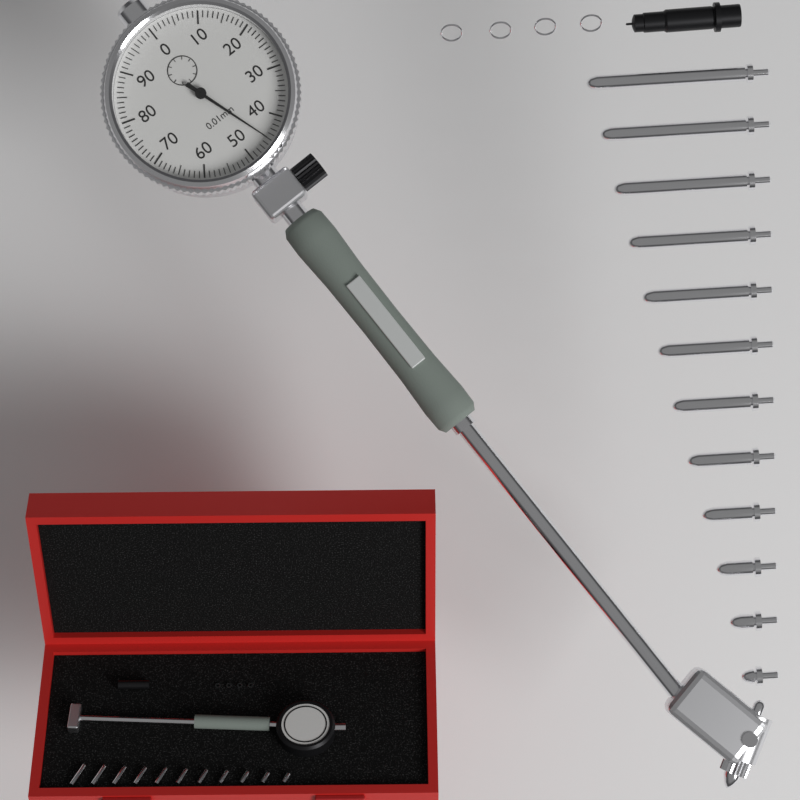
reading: 0.45 mm
